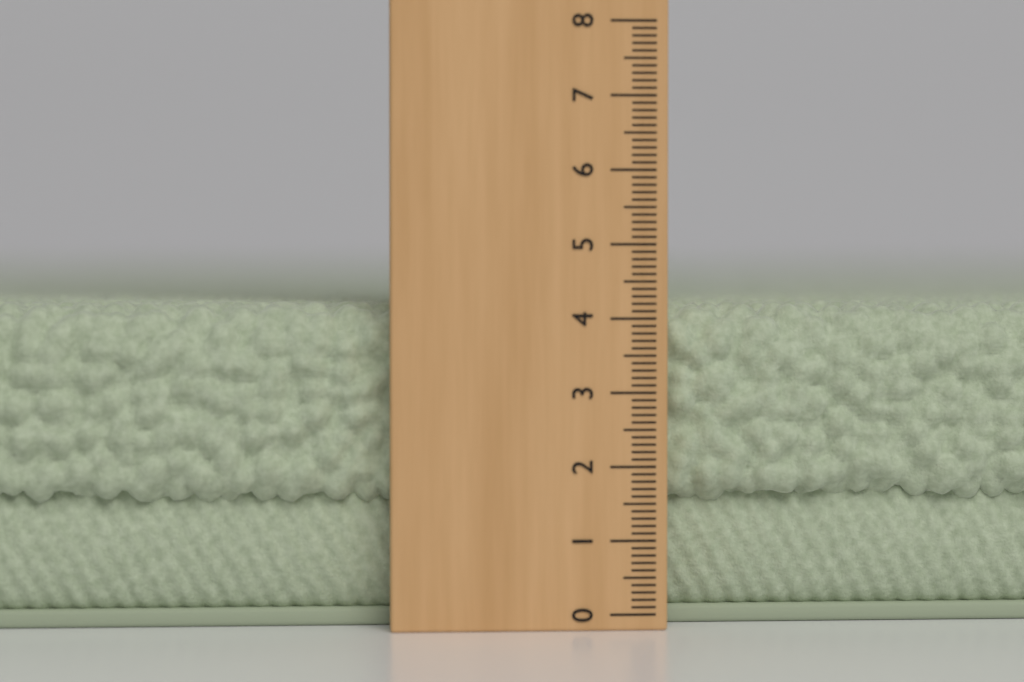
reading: 4.2 (no unit)
